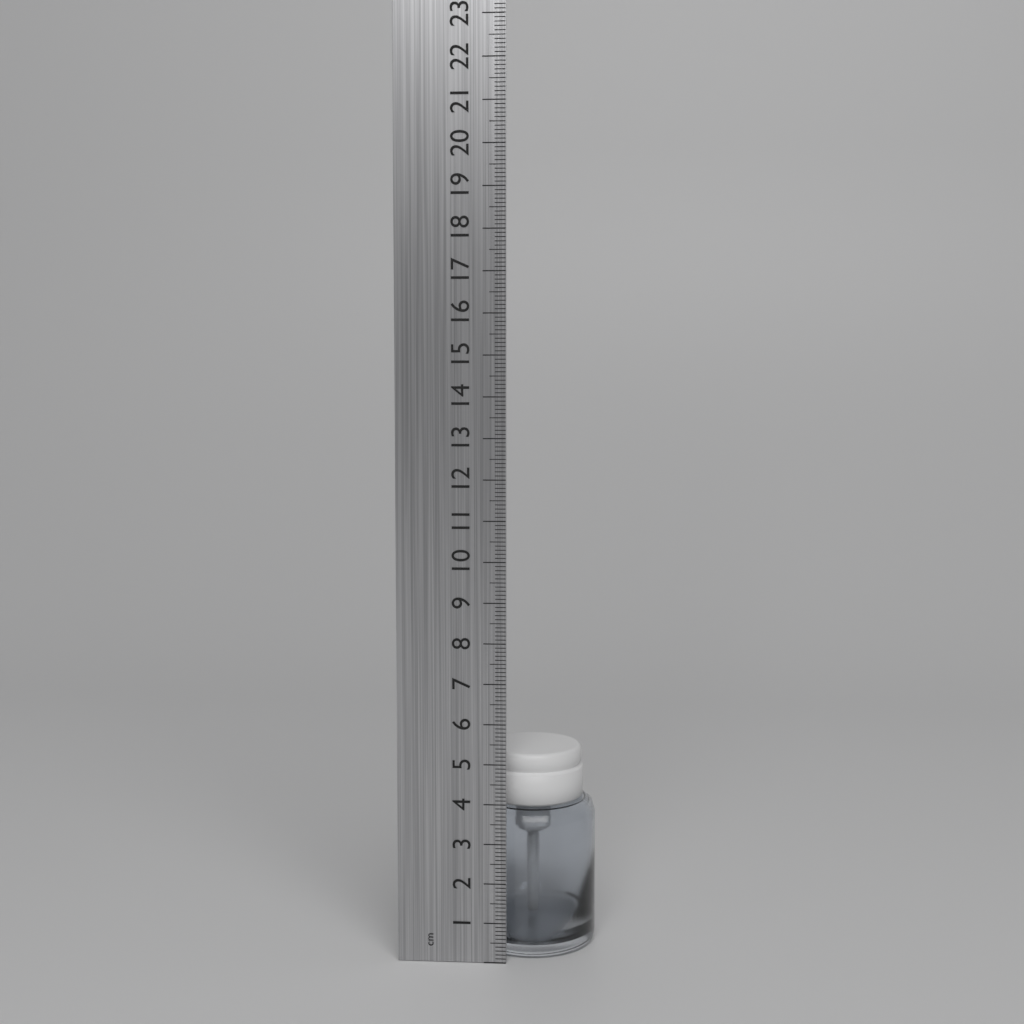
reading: 5.1 cm
